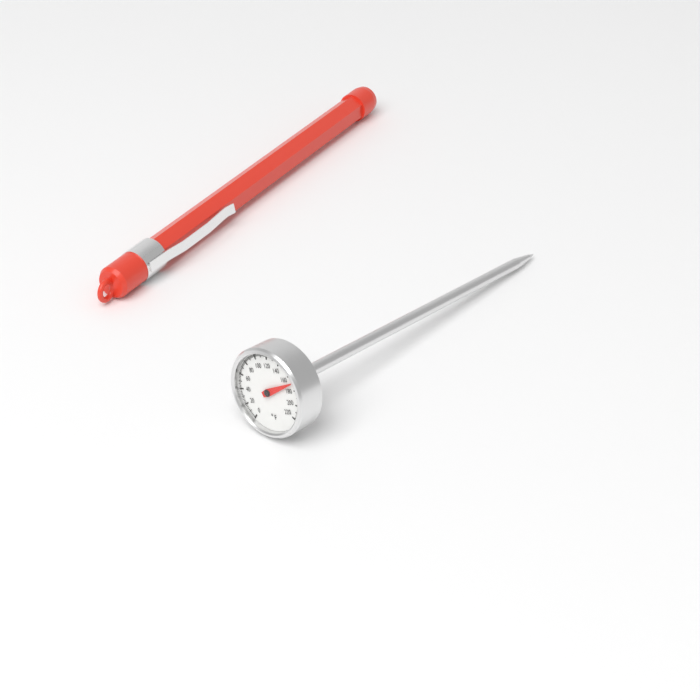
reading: 170 °F
